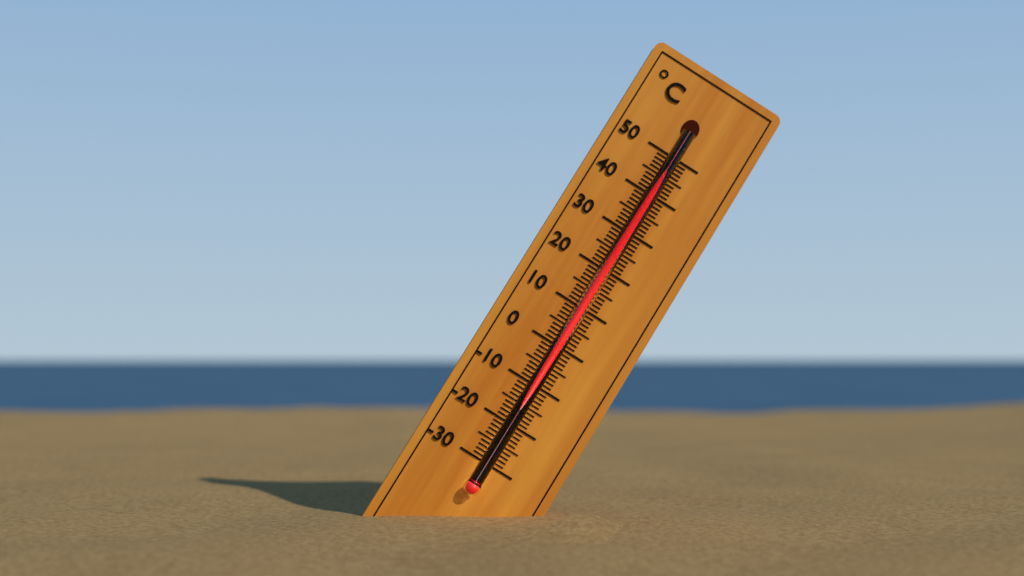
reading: 44 °C
